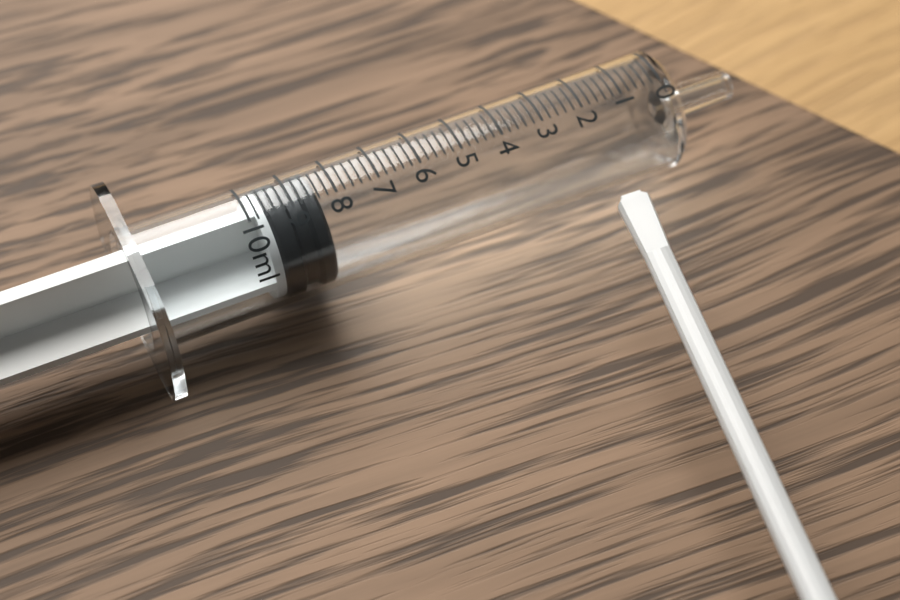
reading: 8.4 ml
